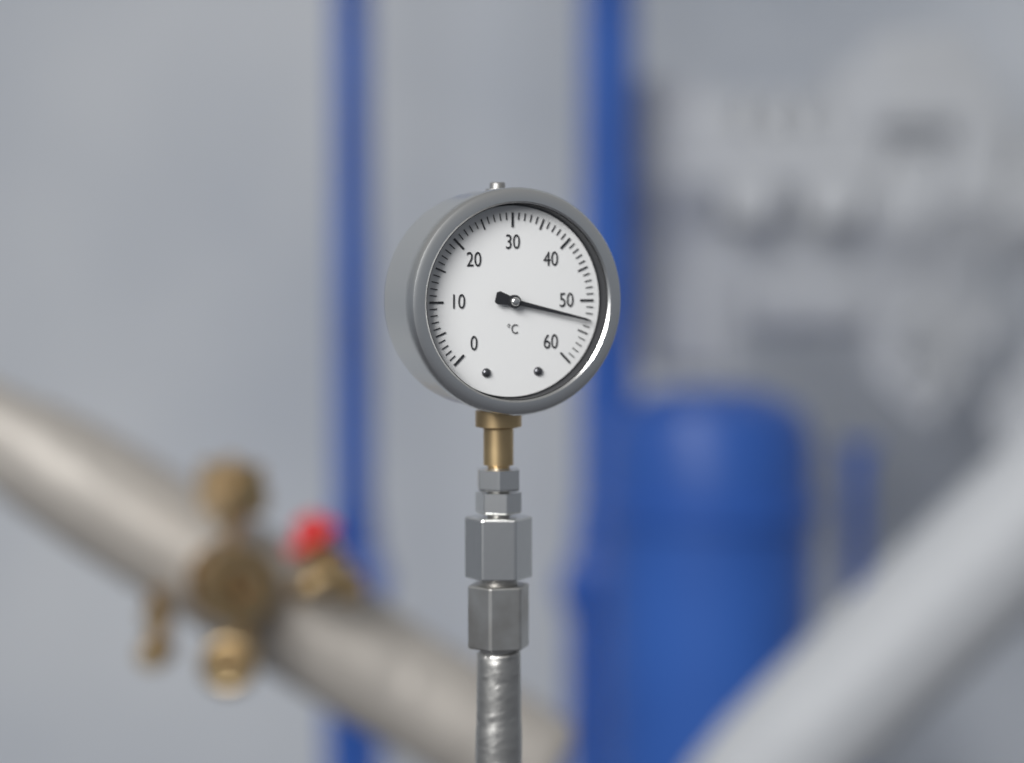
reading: 53 °C
